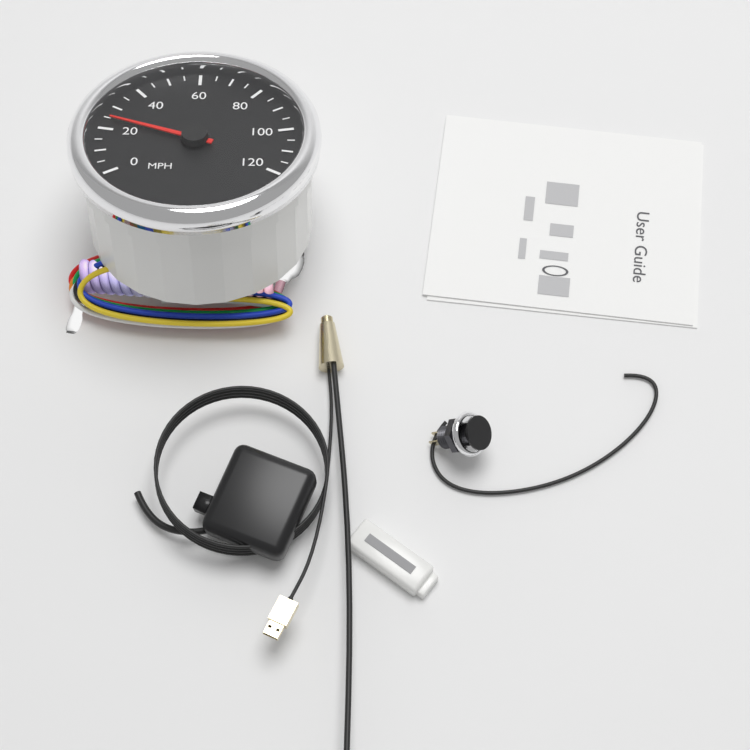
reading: 25 MPH
